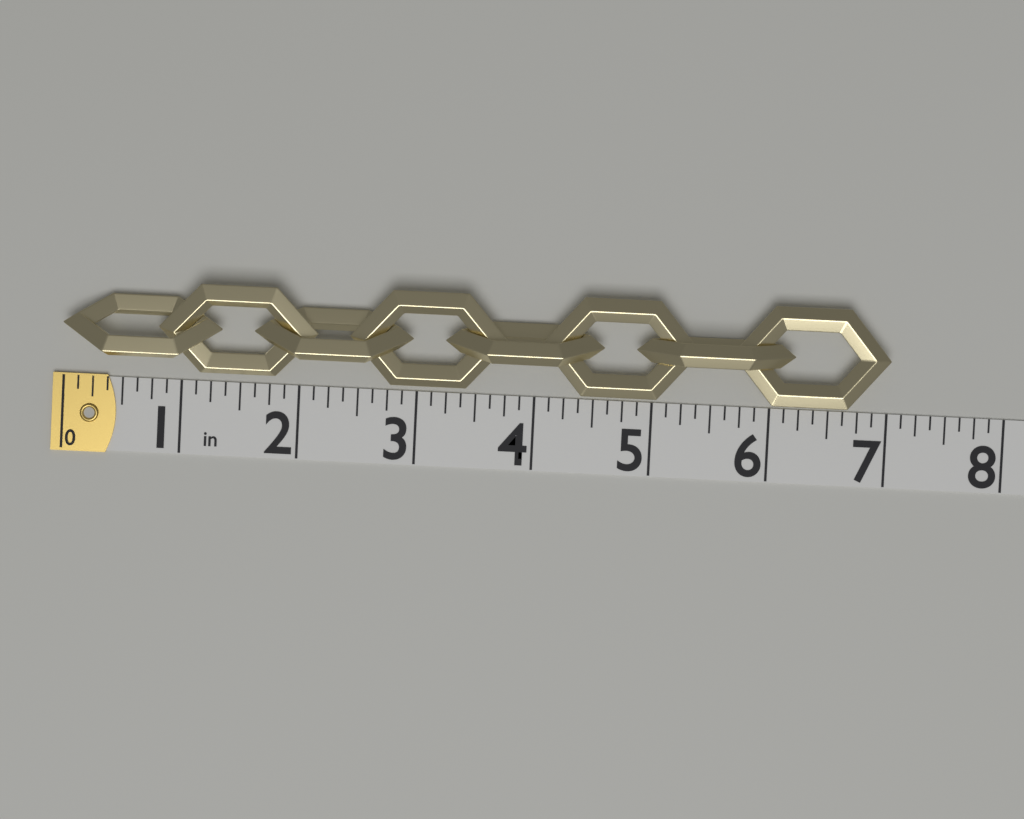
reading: 7.000 in
